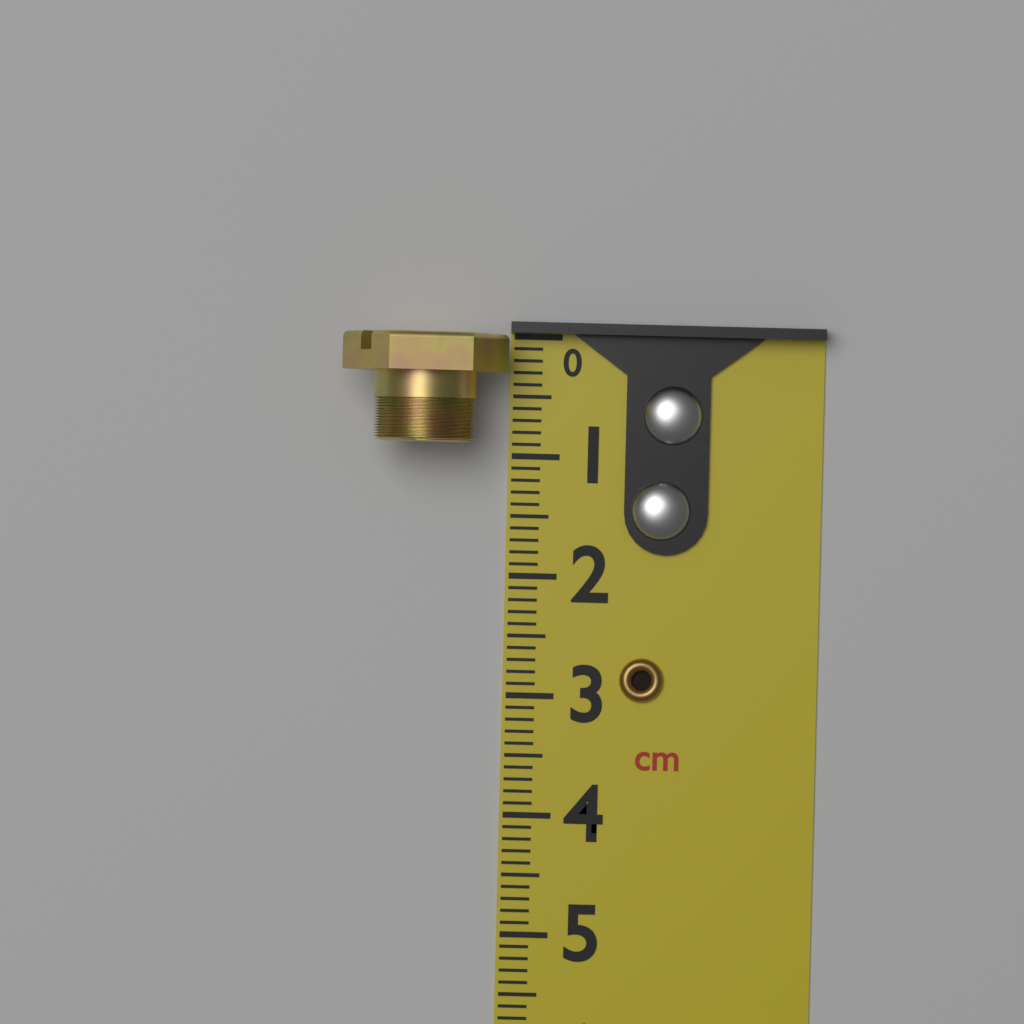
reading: 0.9 cm
